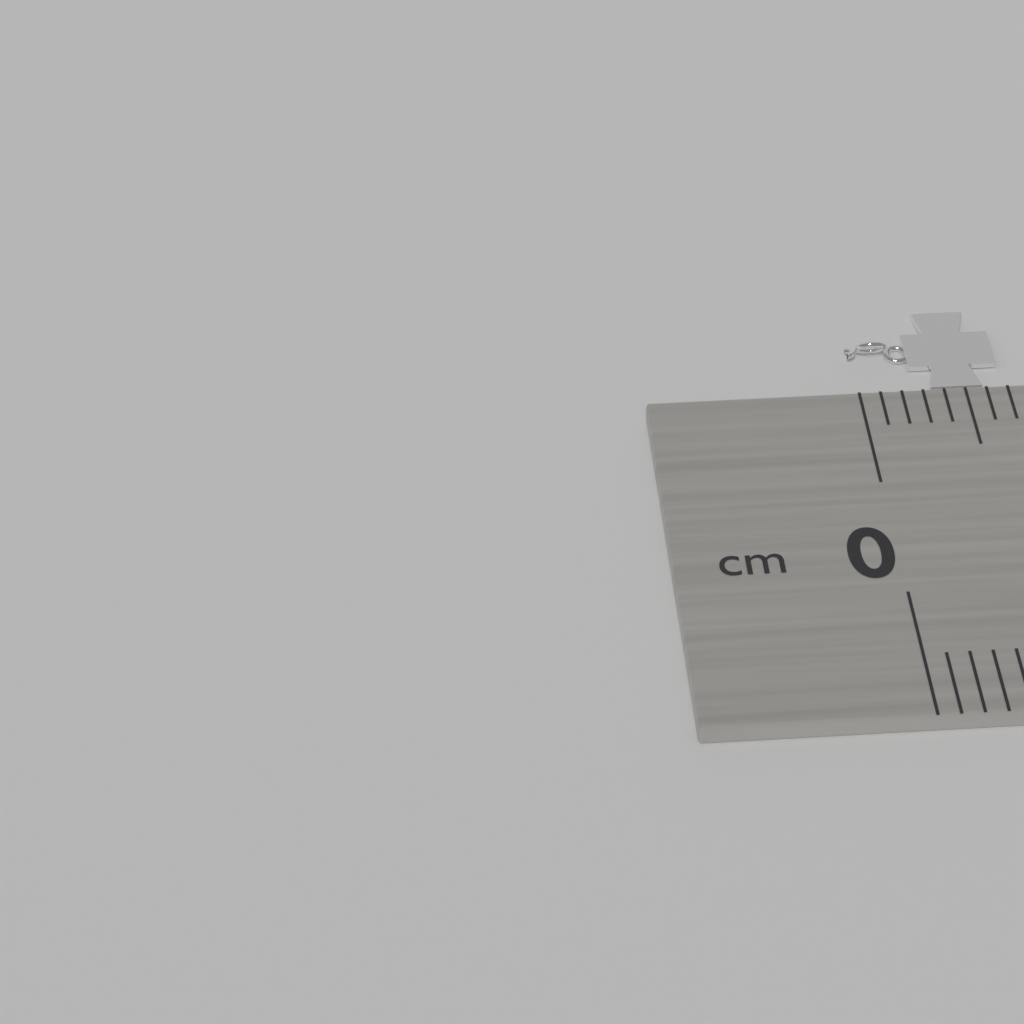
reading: 0.7 cm
